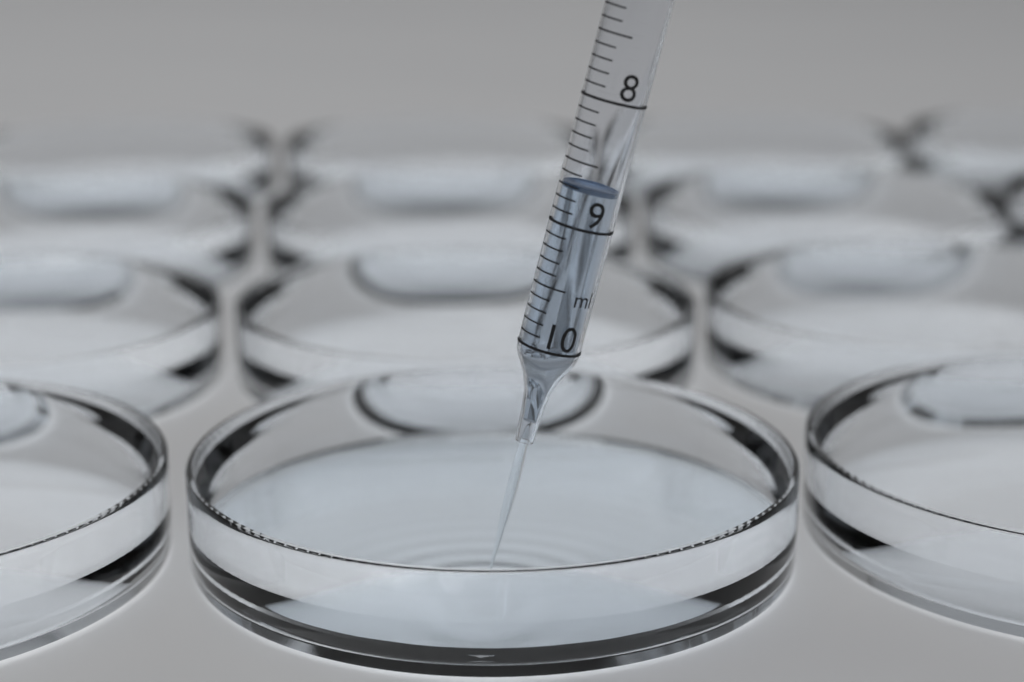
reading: 8.7 ml
